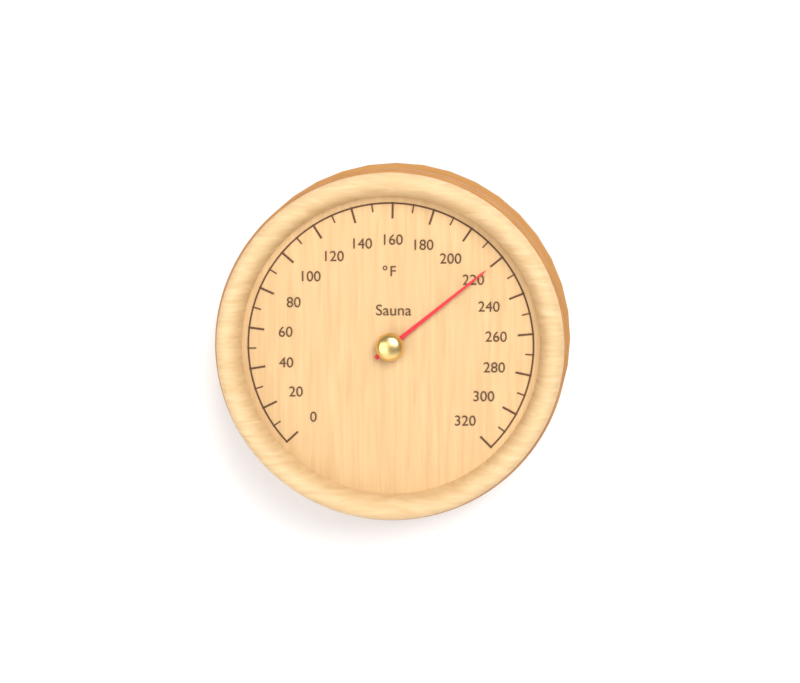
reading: 220 °F
